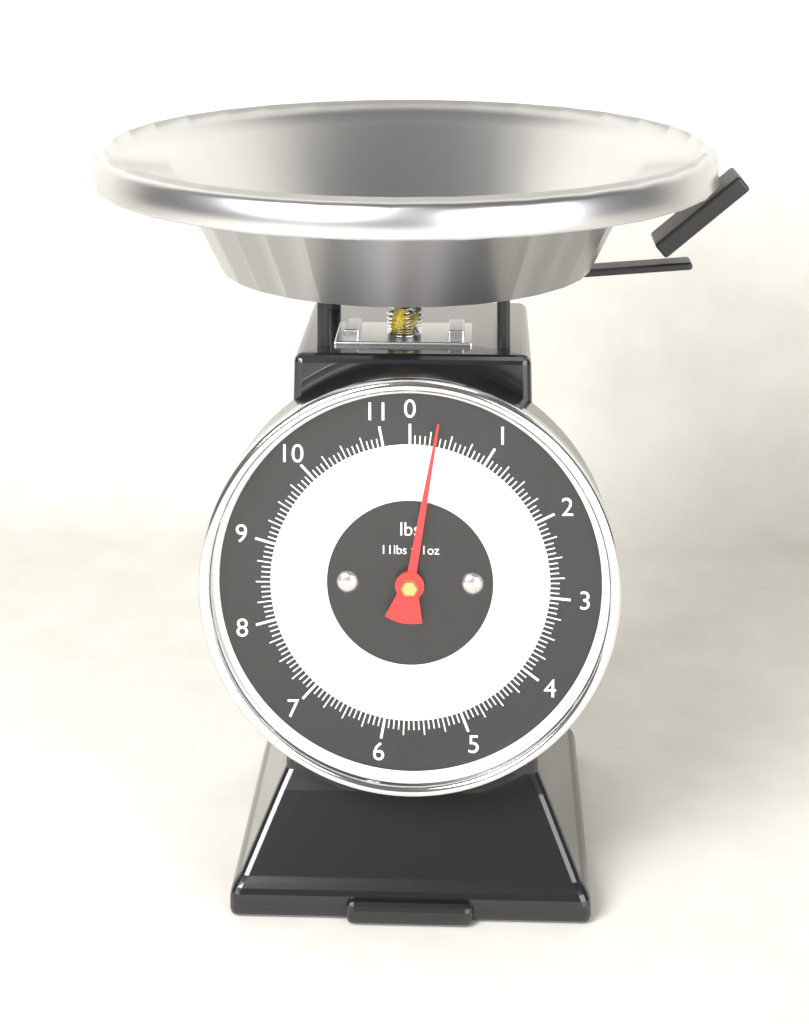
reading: 0.3125 lbs
